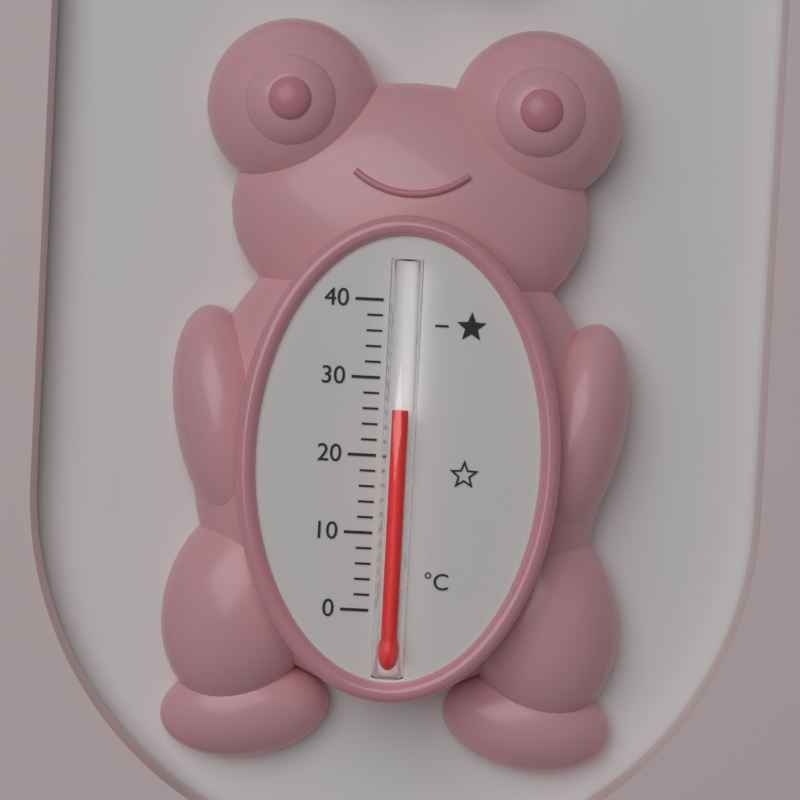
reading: 26 °C
